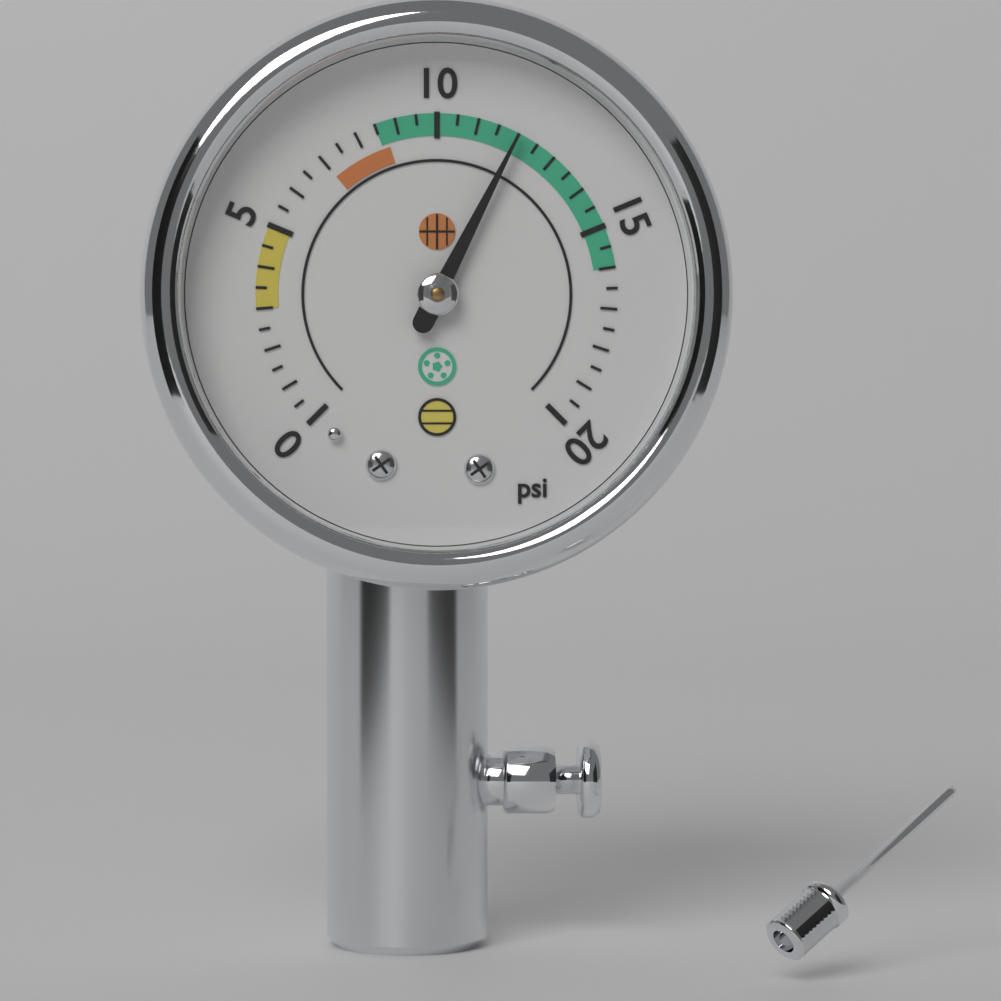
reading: 12.0 psi
